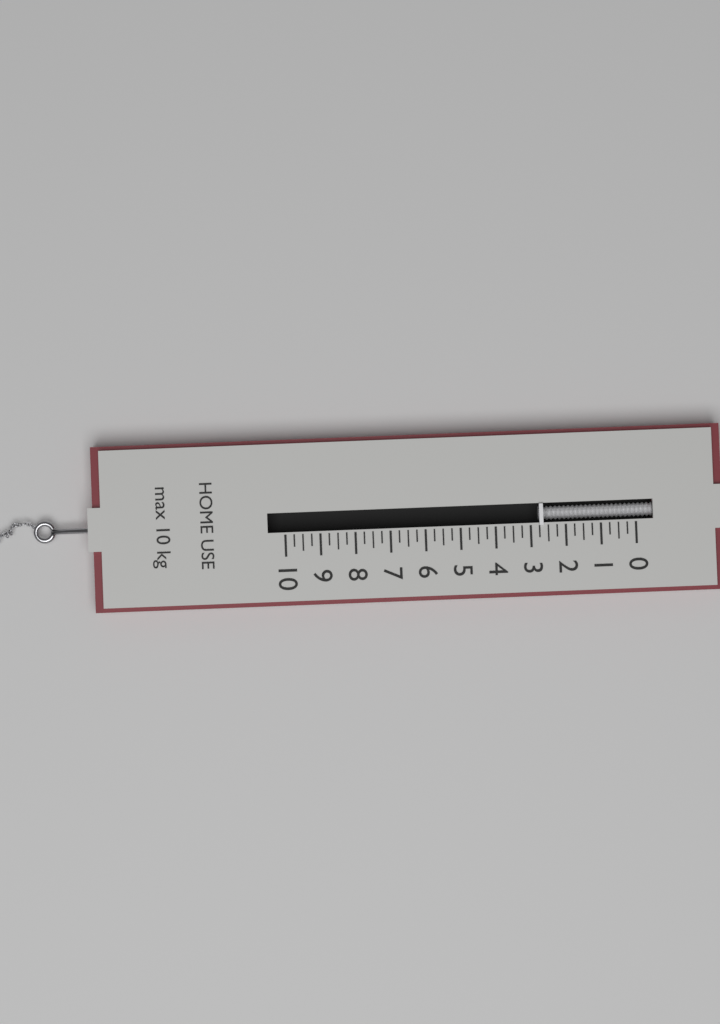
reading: 2.75 kg
